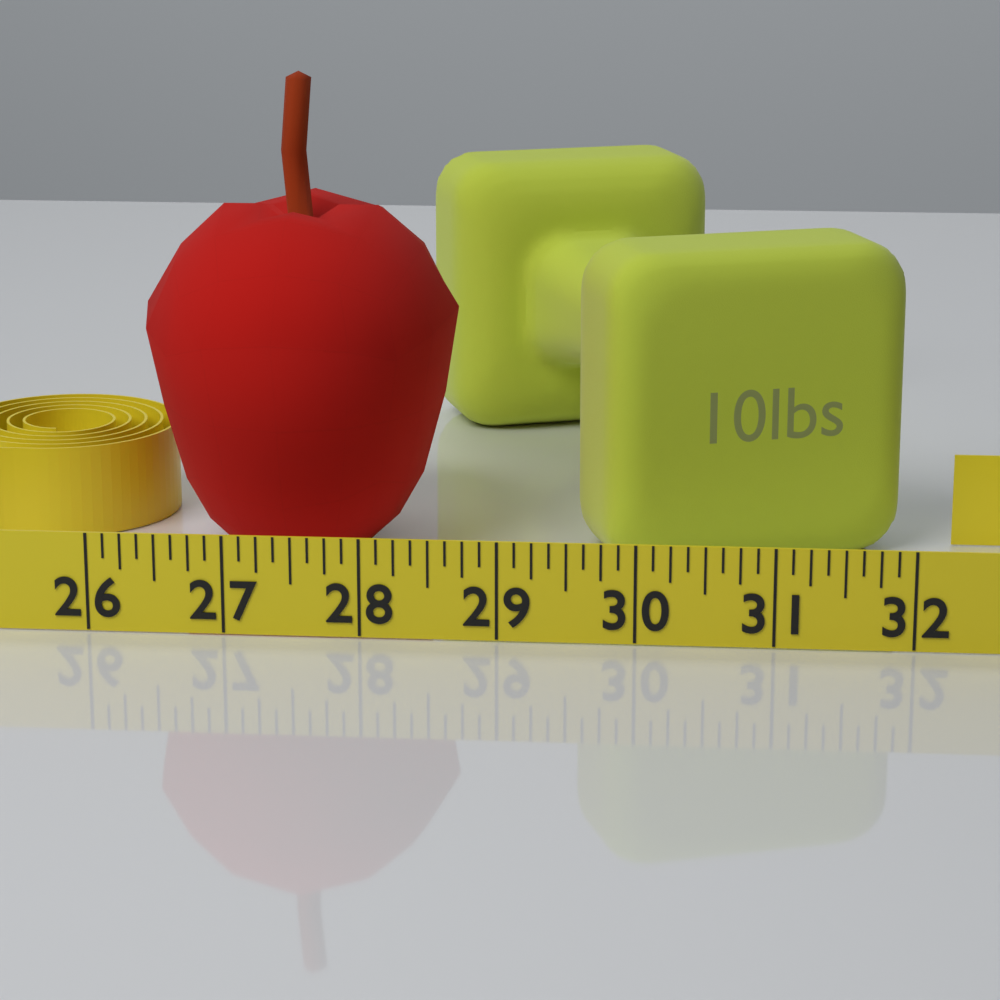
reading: 28.500 (no unit)
